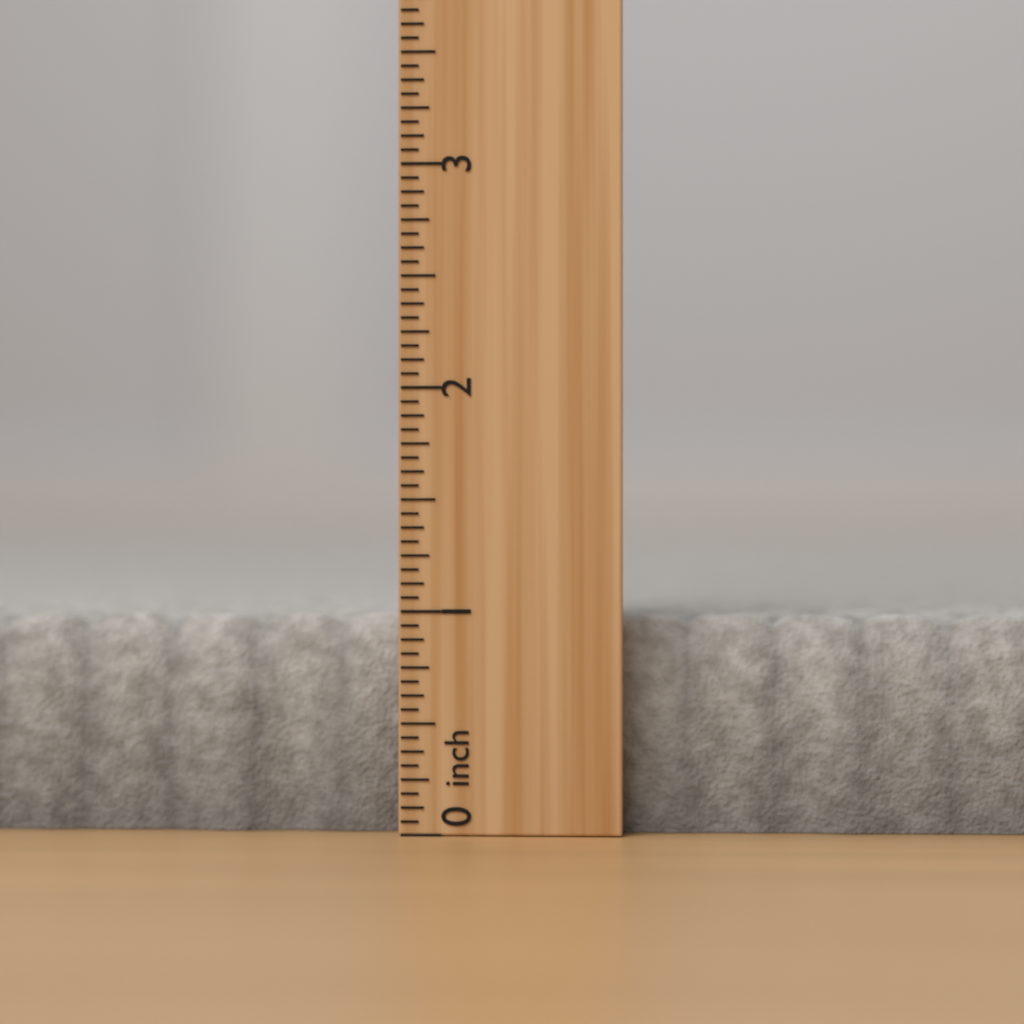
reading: 1.0000 inch
